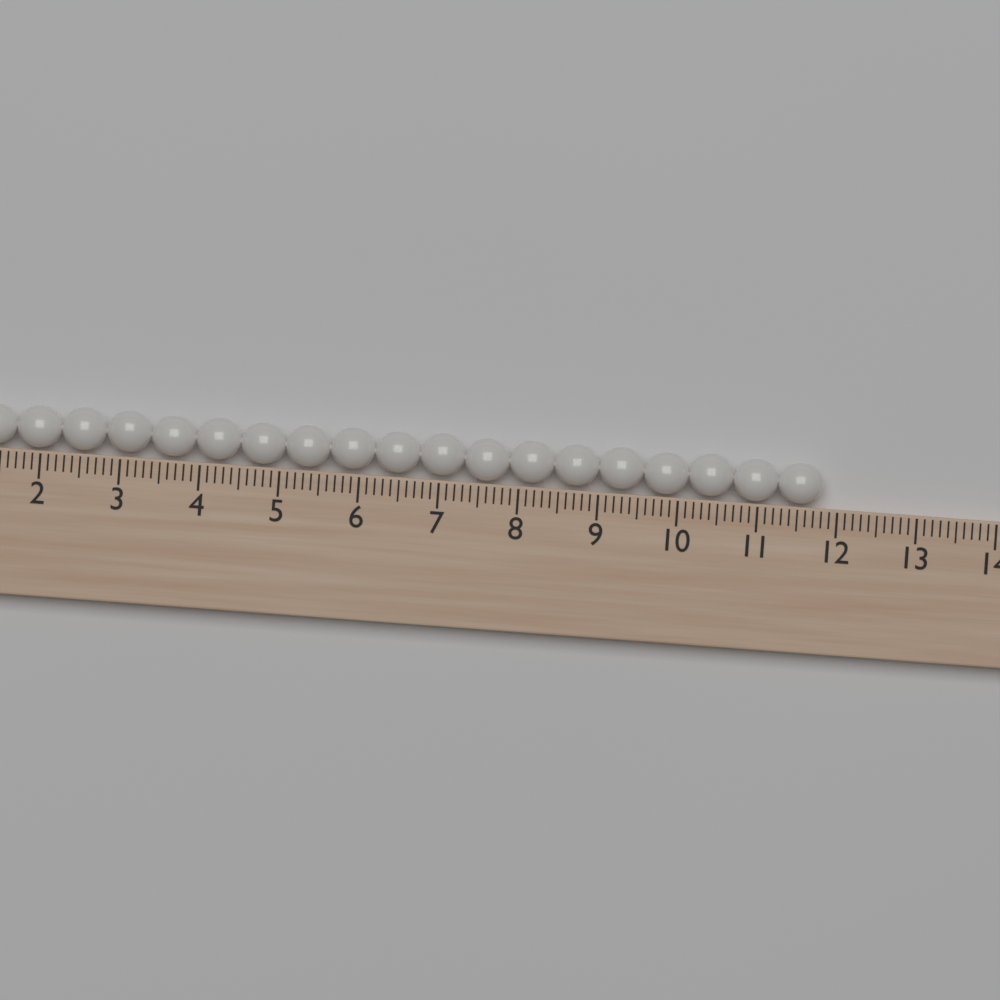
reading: 11.8 (no unit)
